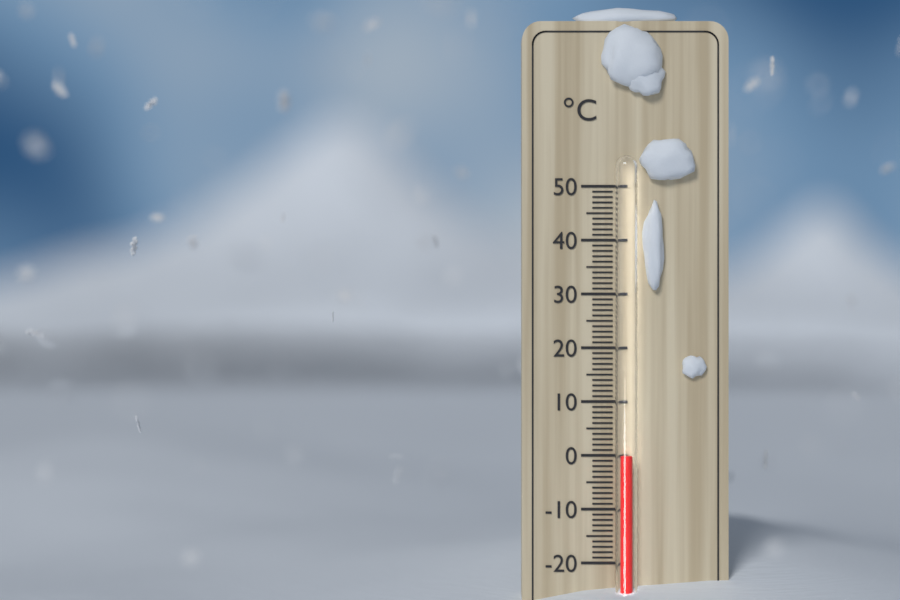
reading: 0 °C
